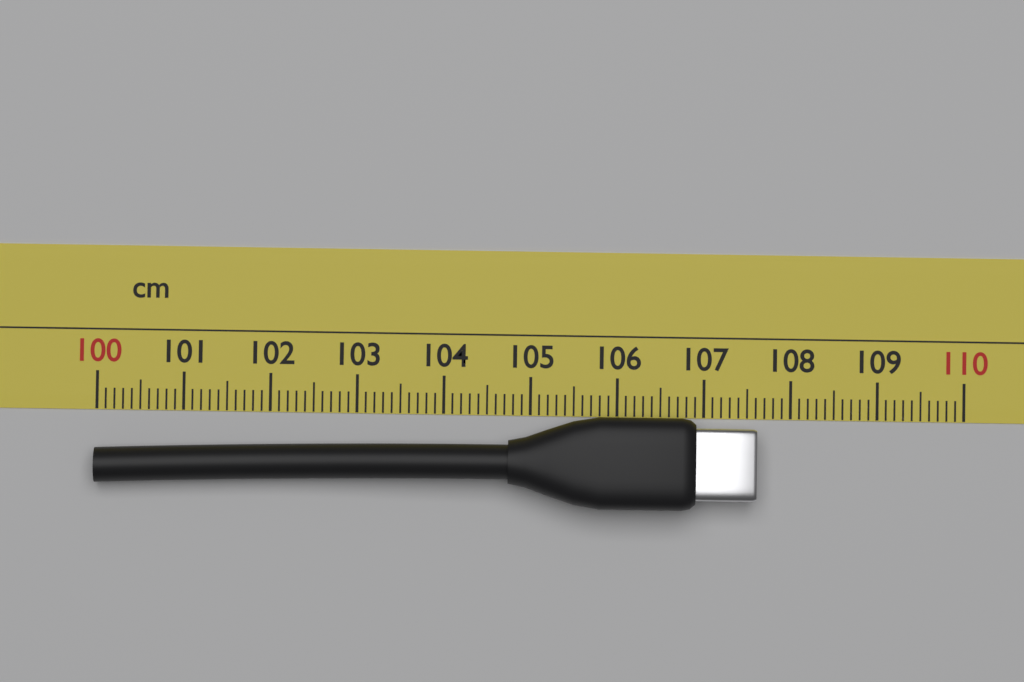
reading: 107.6 cm
